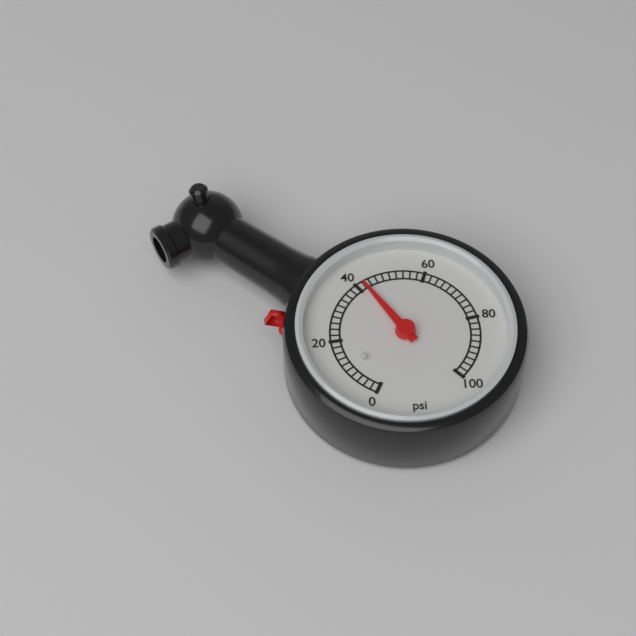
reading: 42 psi
